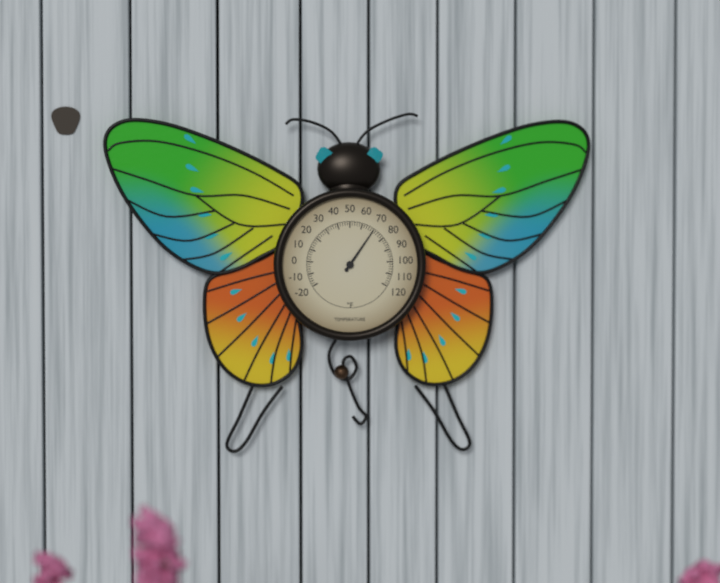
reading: 70 °F
